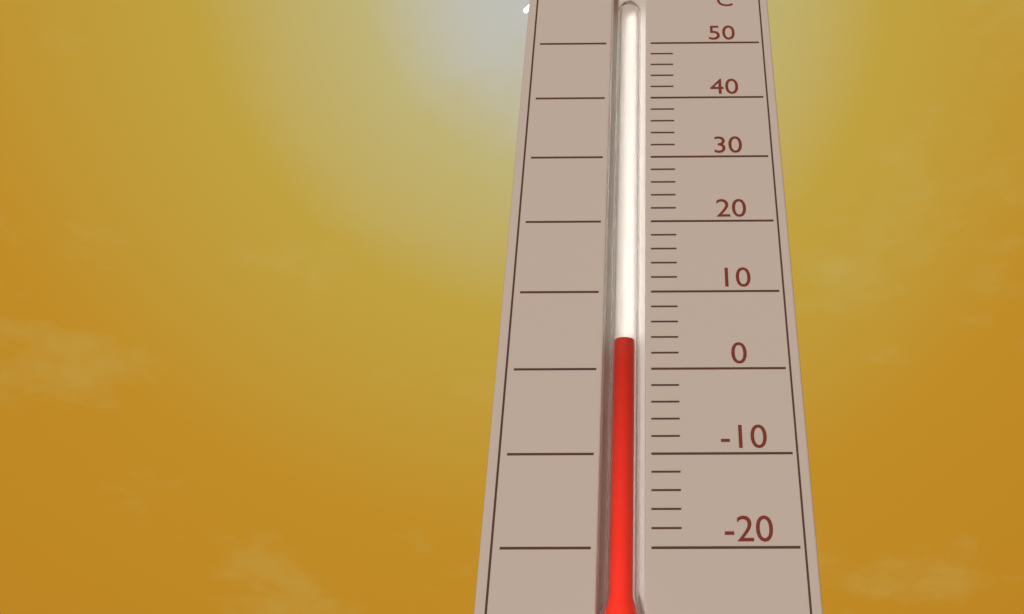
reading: 4 °C
